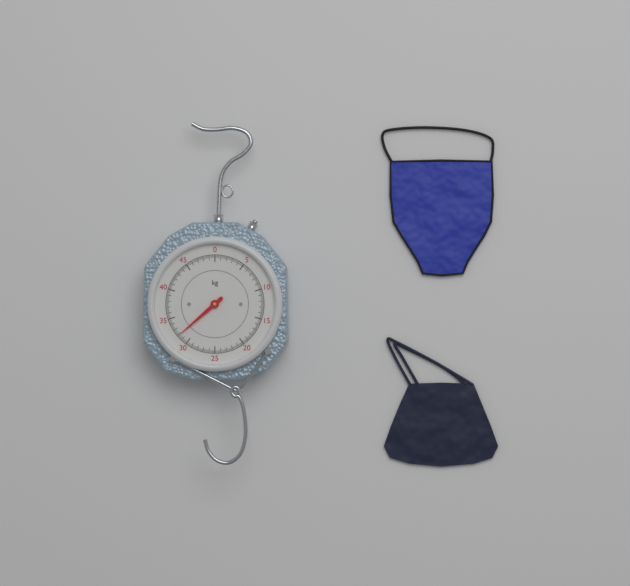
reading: 31.8 kg
